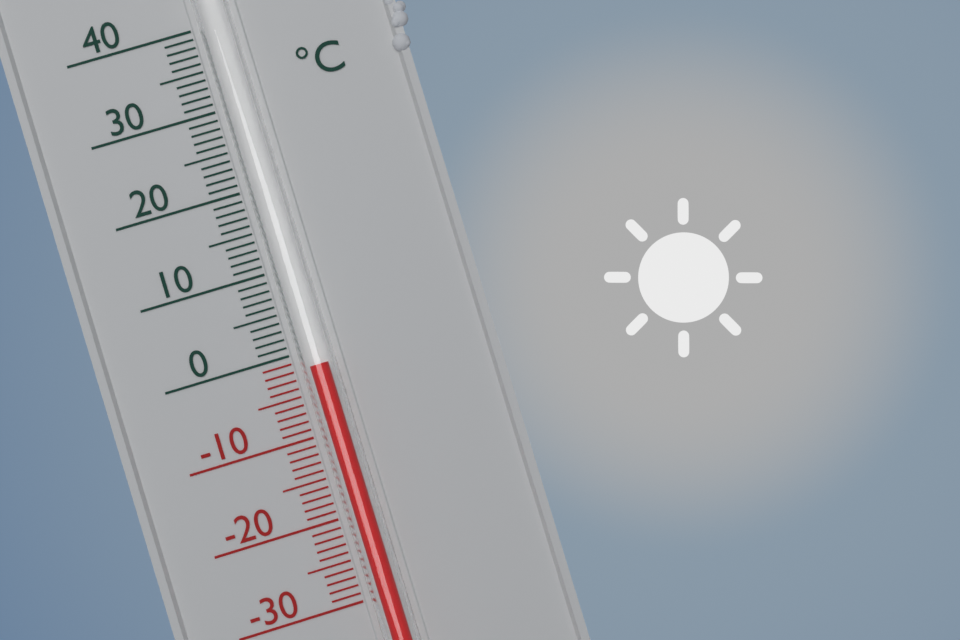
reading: -2 °C
